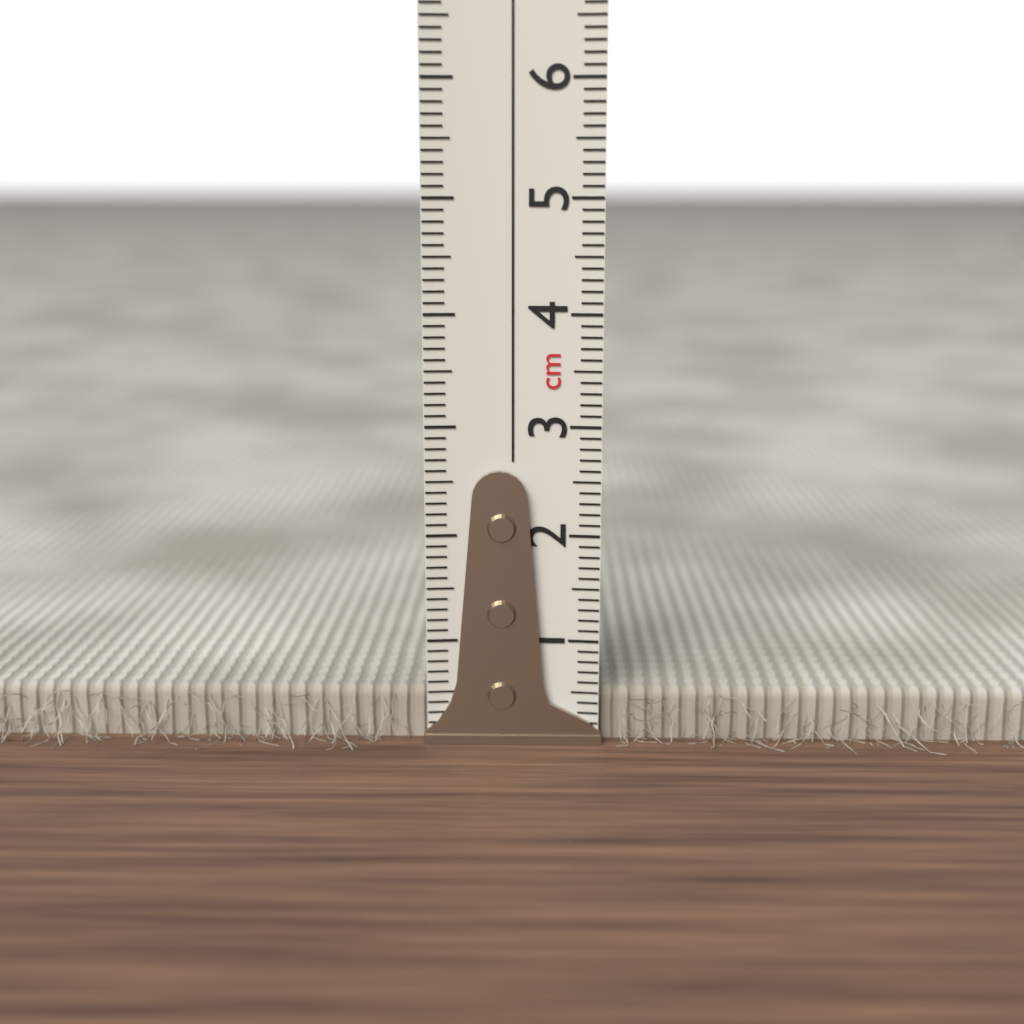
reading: 0.5 cm
